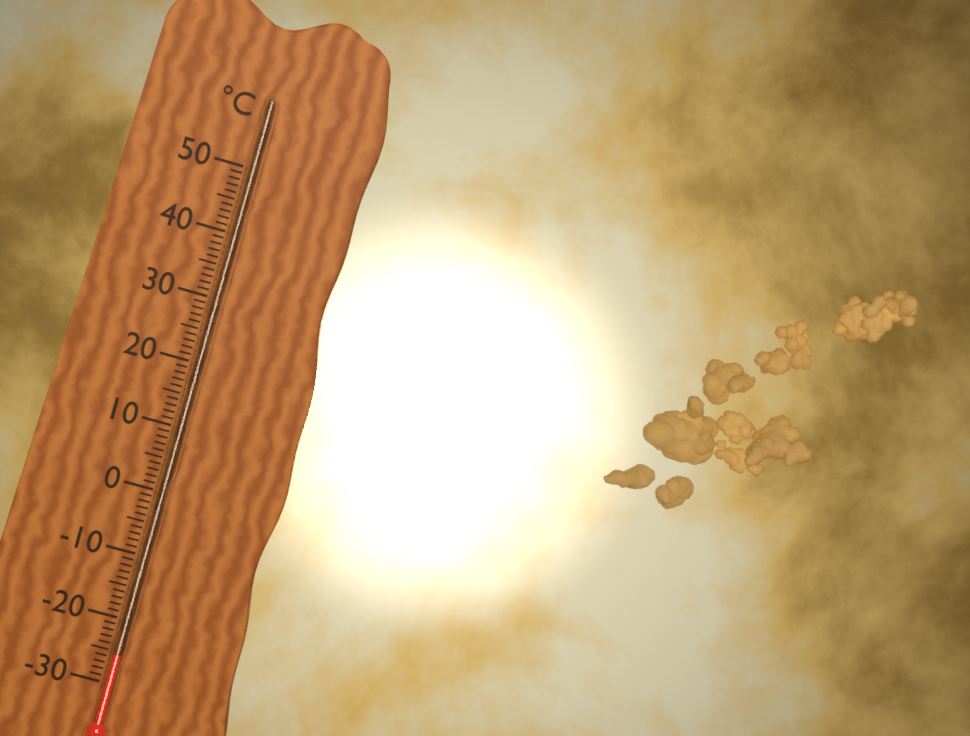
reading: -25 °C
